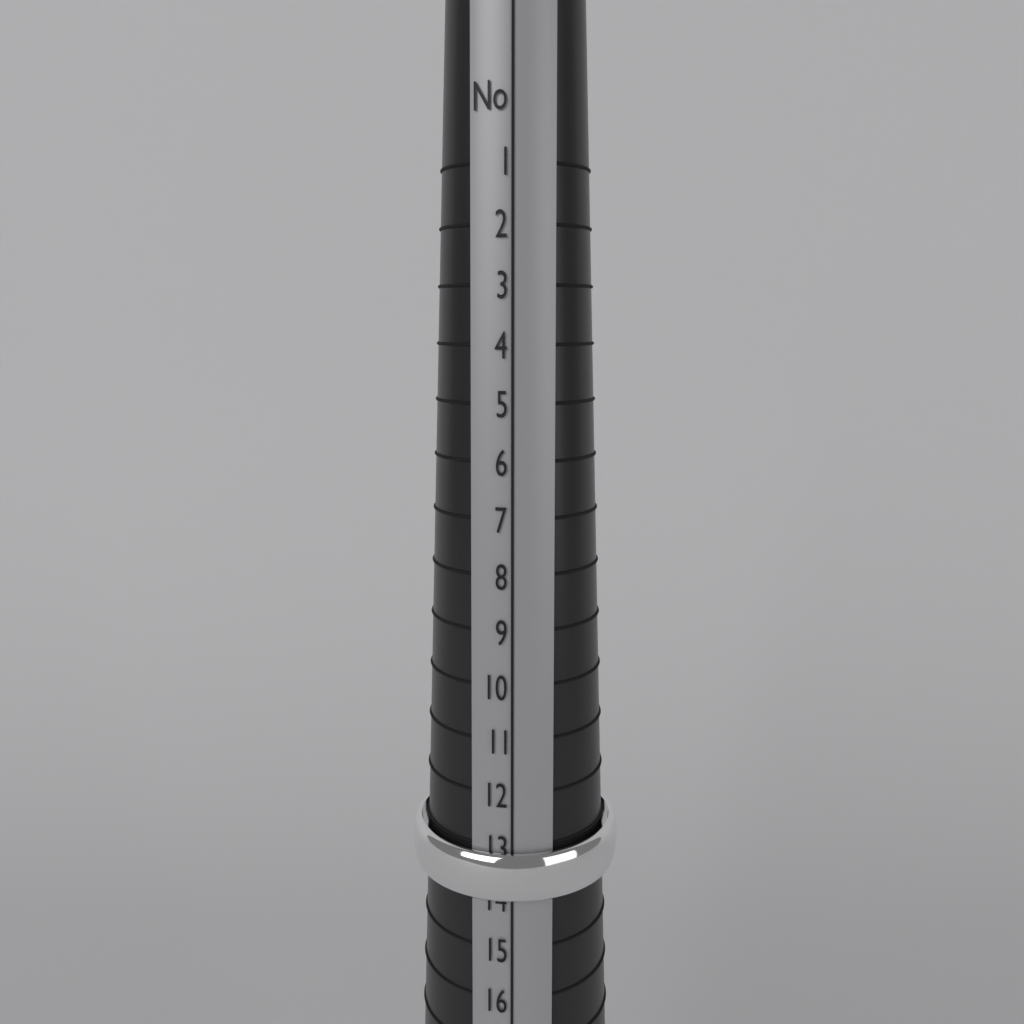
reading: 14 (no unit)
